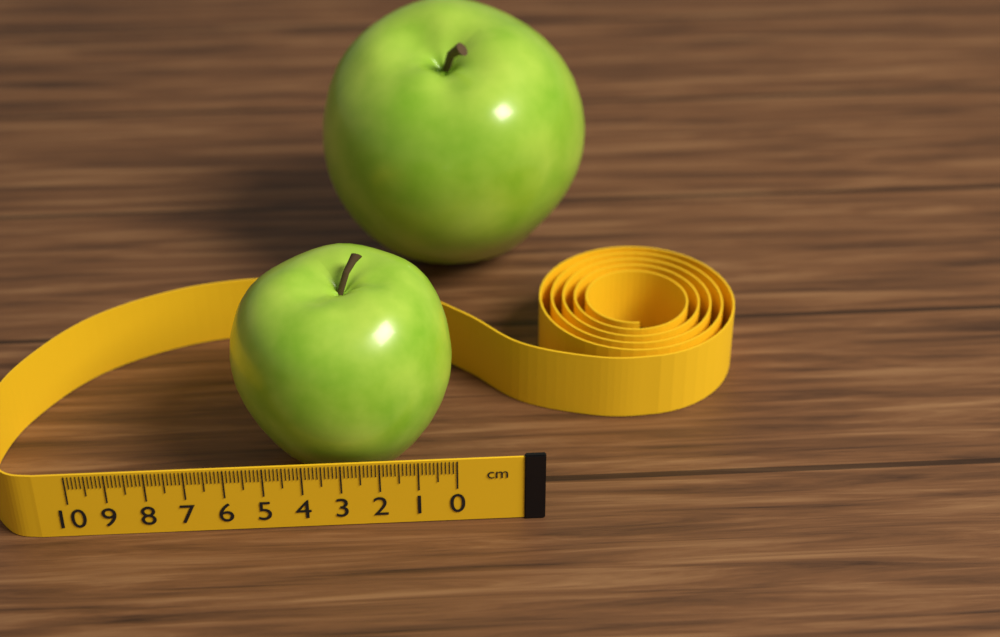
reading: 5.9 cm
